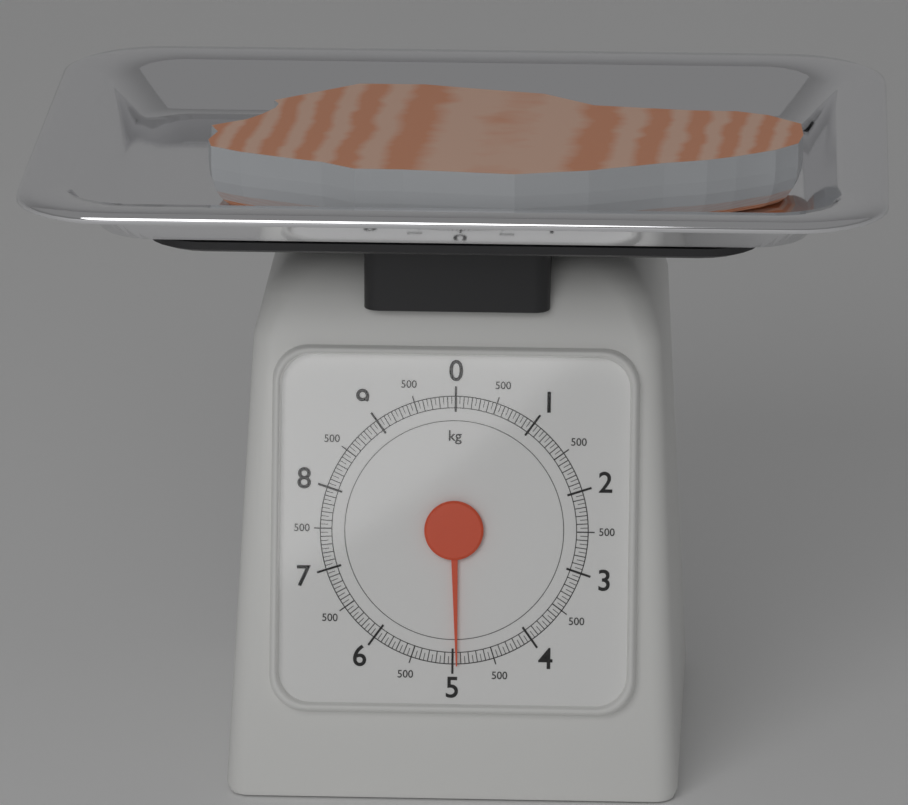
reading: 4.95 kg
